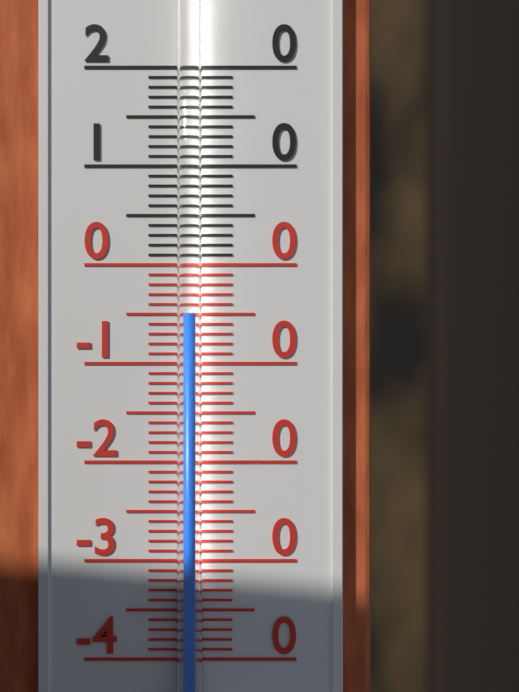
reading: -5 °C
